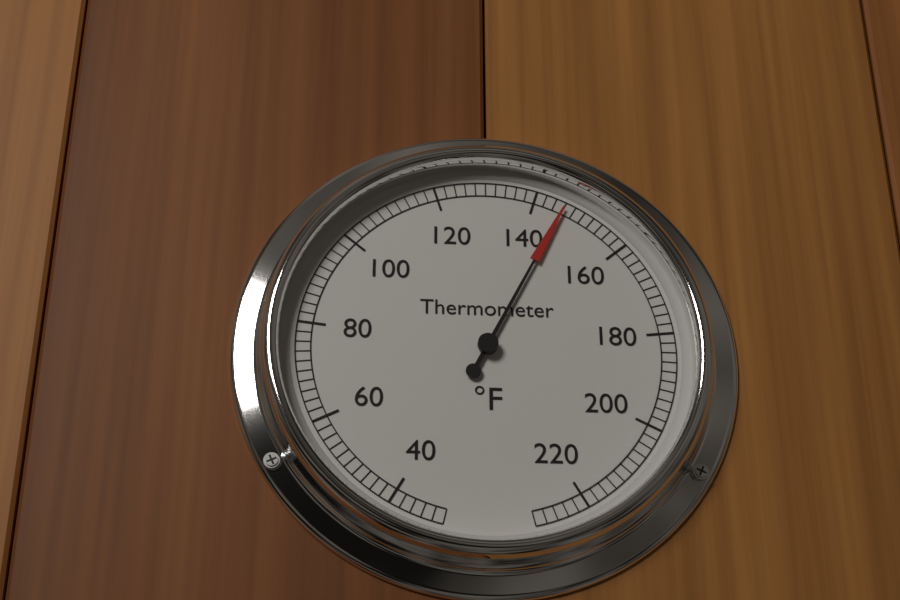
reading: 146 °F
